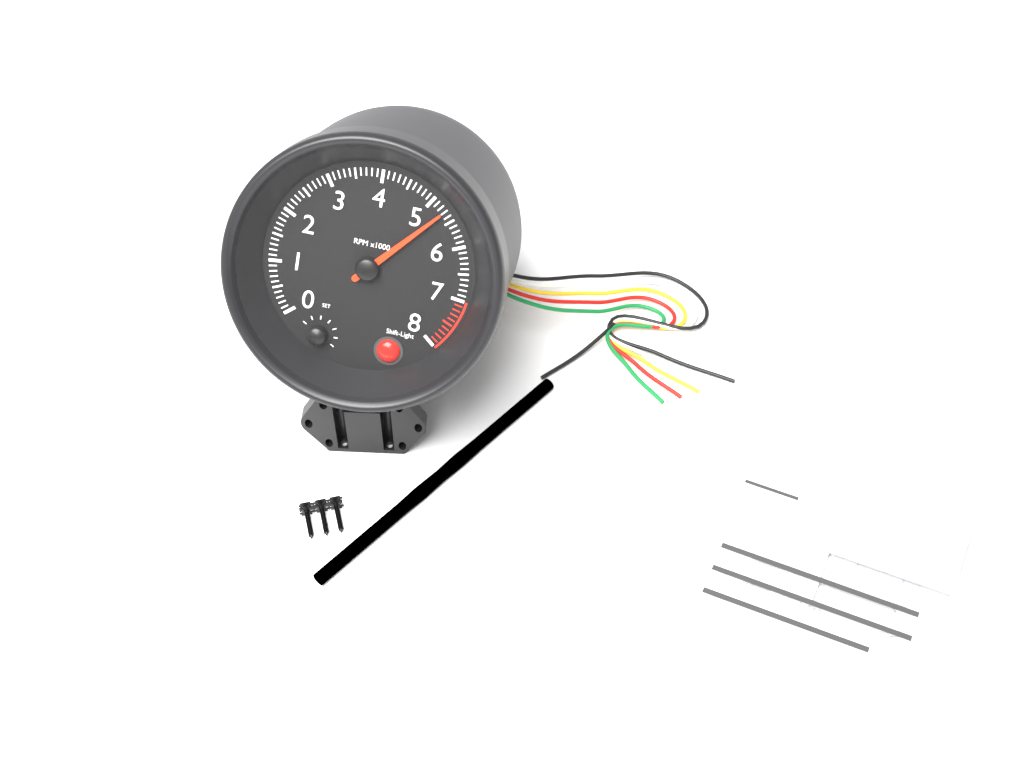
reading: 5300 RPM
